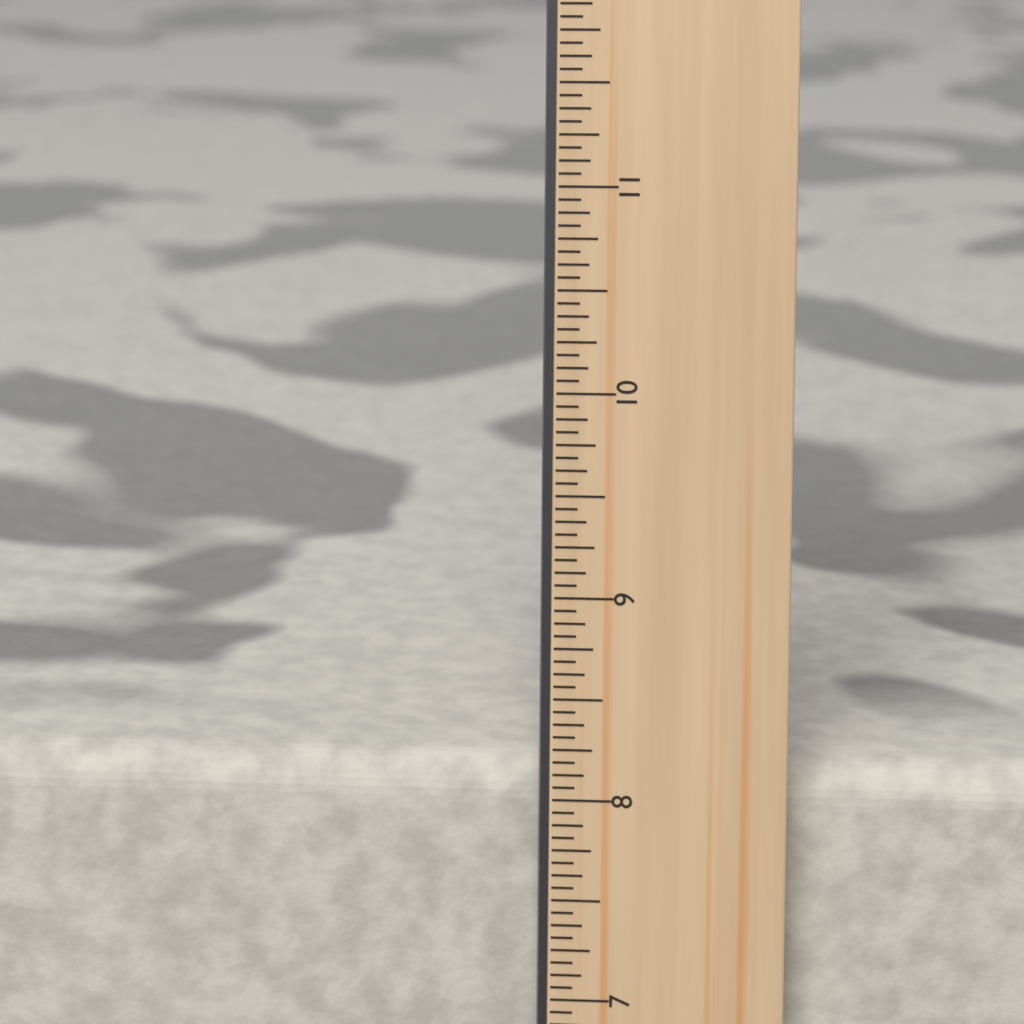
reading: 8.1250 in
